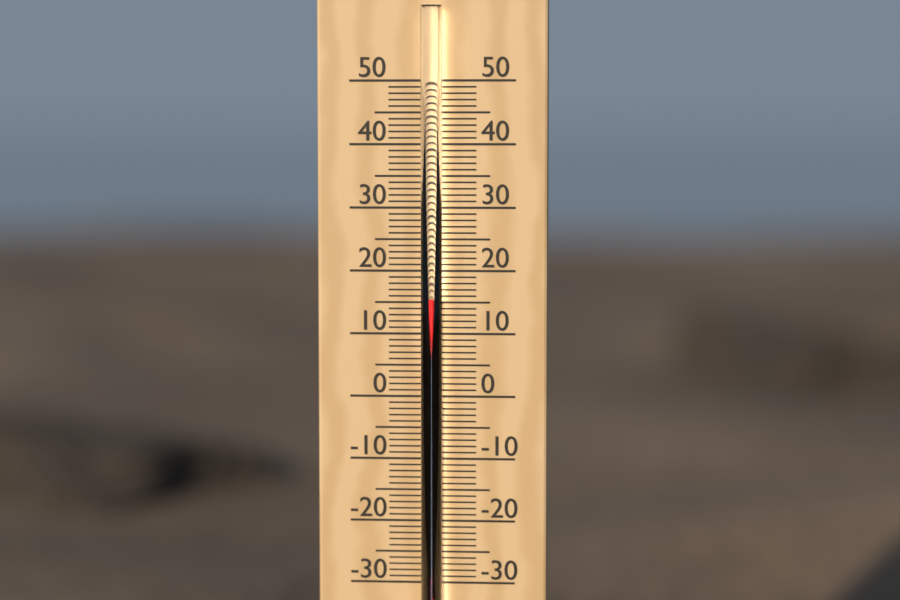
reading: 16 °C
